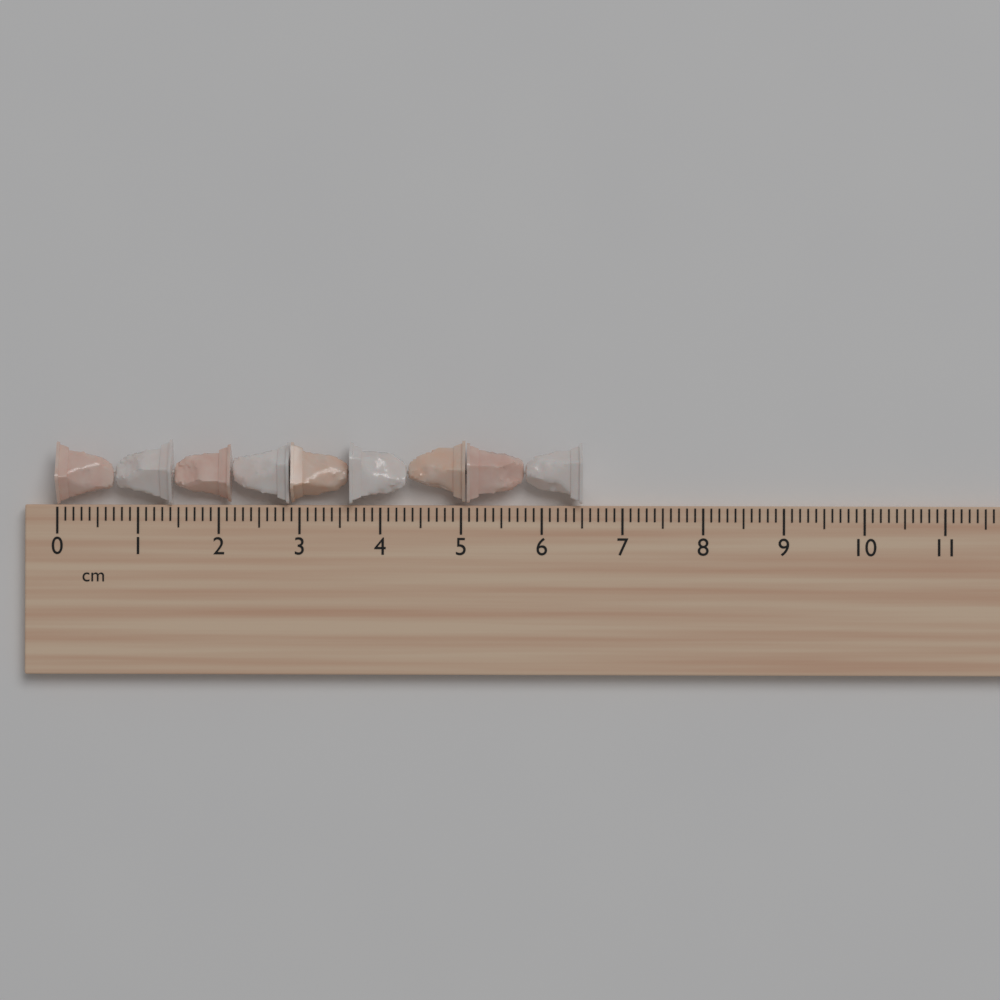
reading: 6.5 cm
